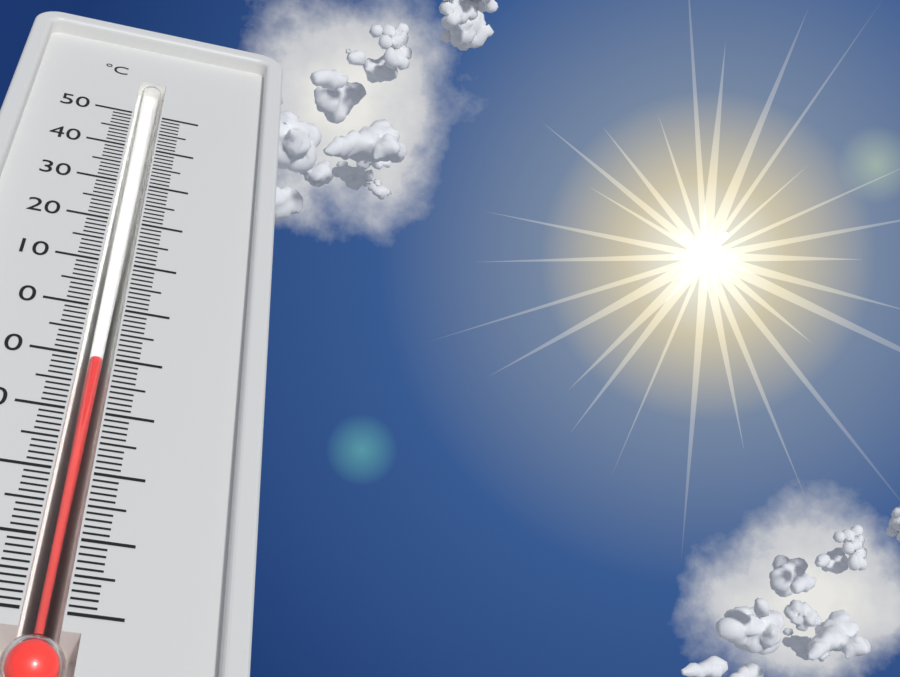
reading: -10 °C
